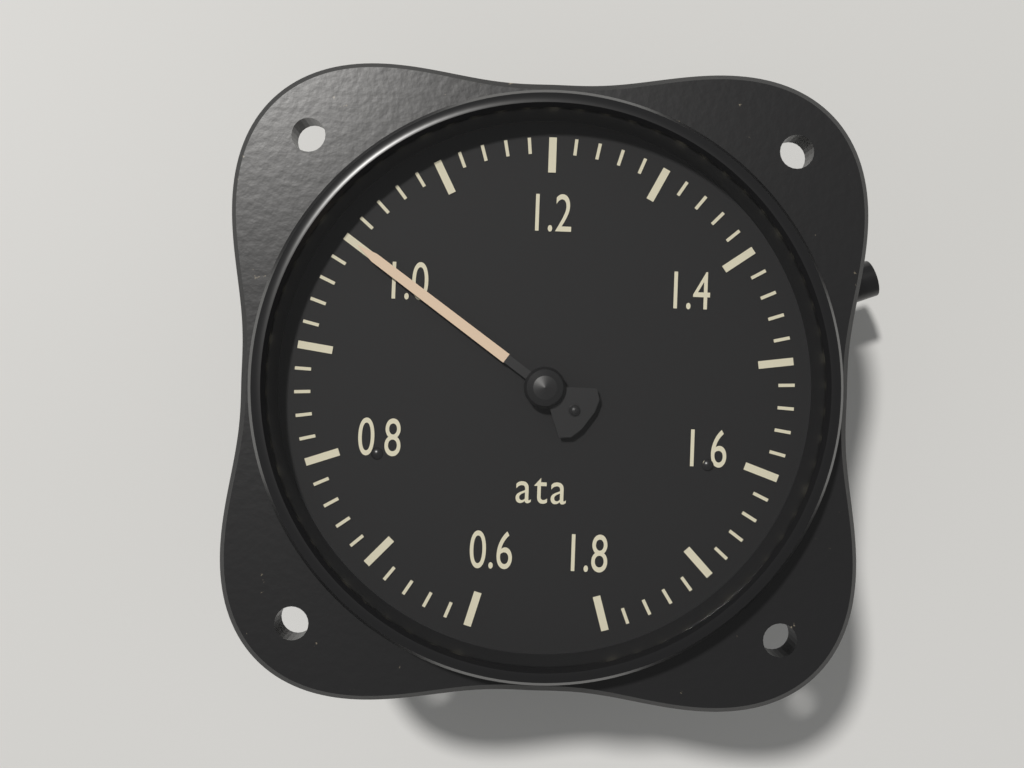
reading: 1.00 ata
